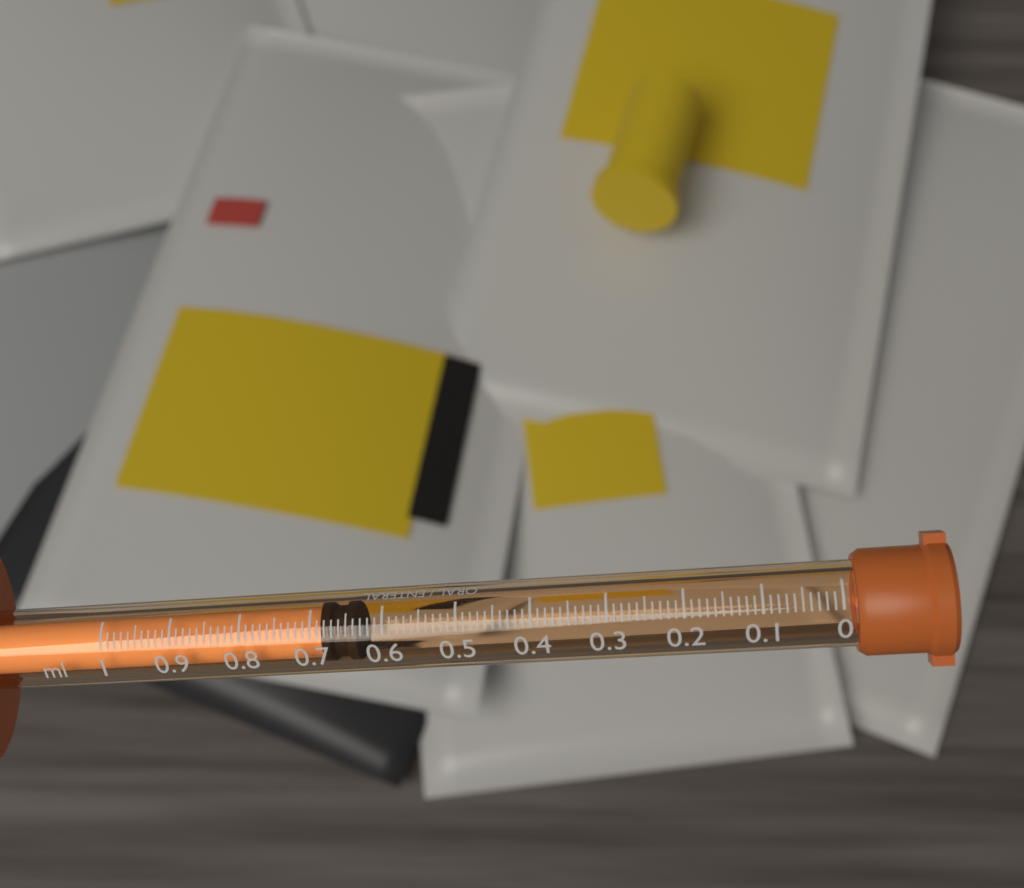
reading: 0.64 ml
